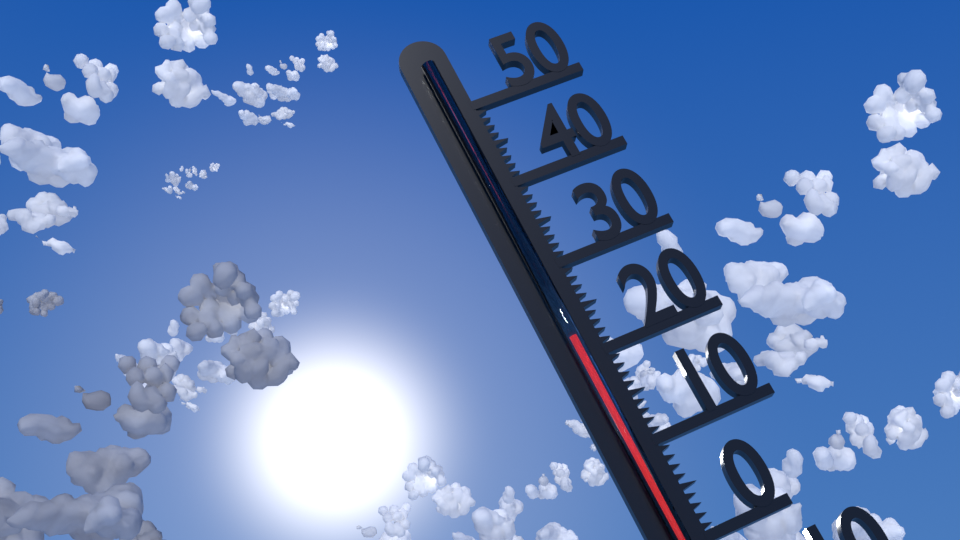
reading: 22 °C
